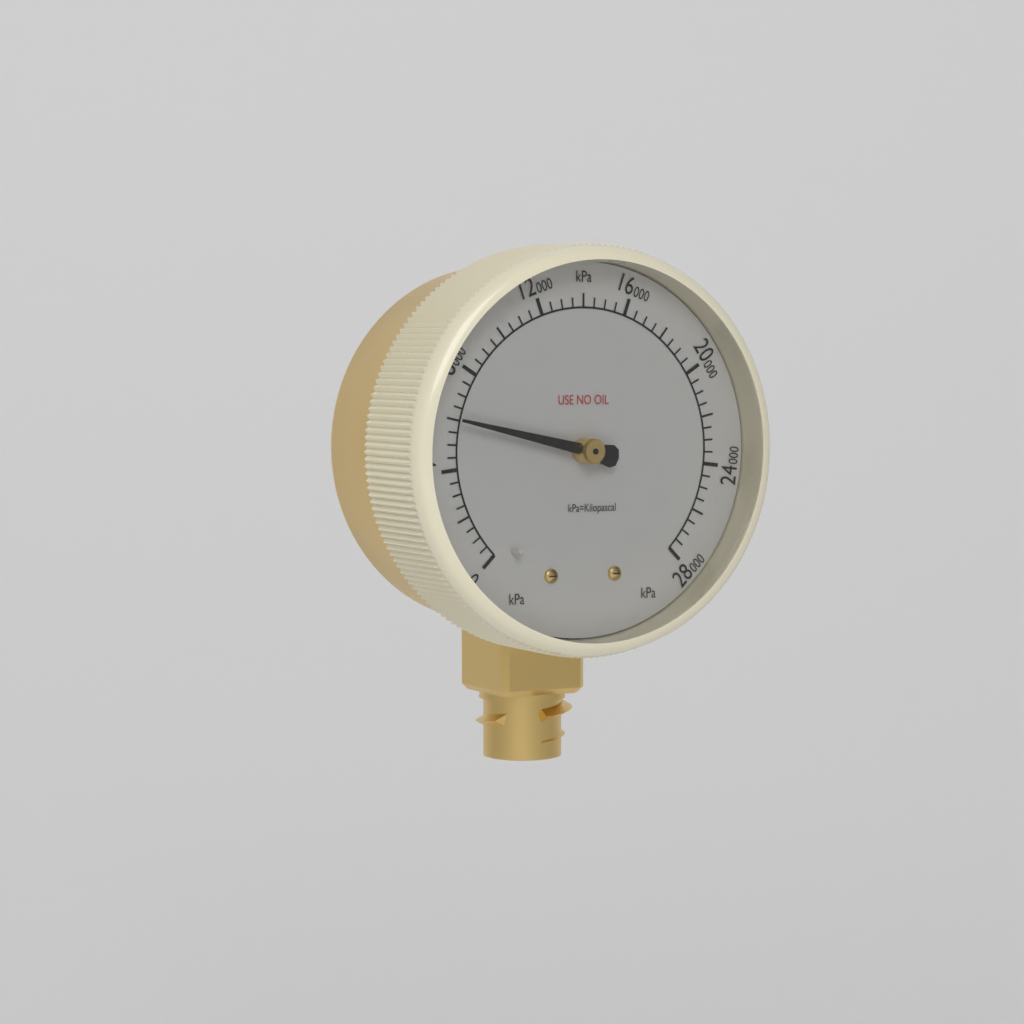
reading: 6000 kPa
